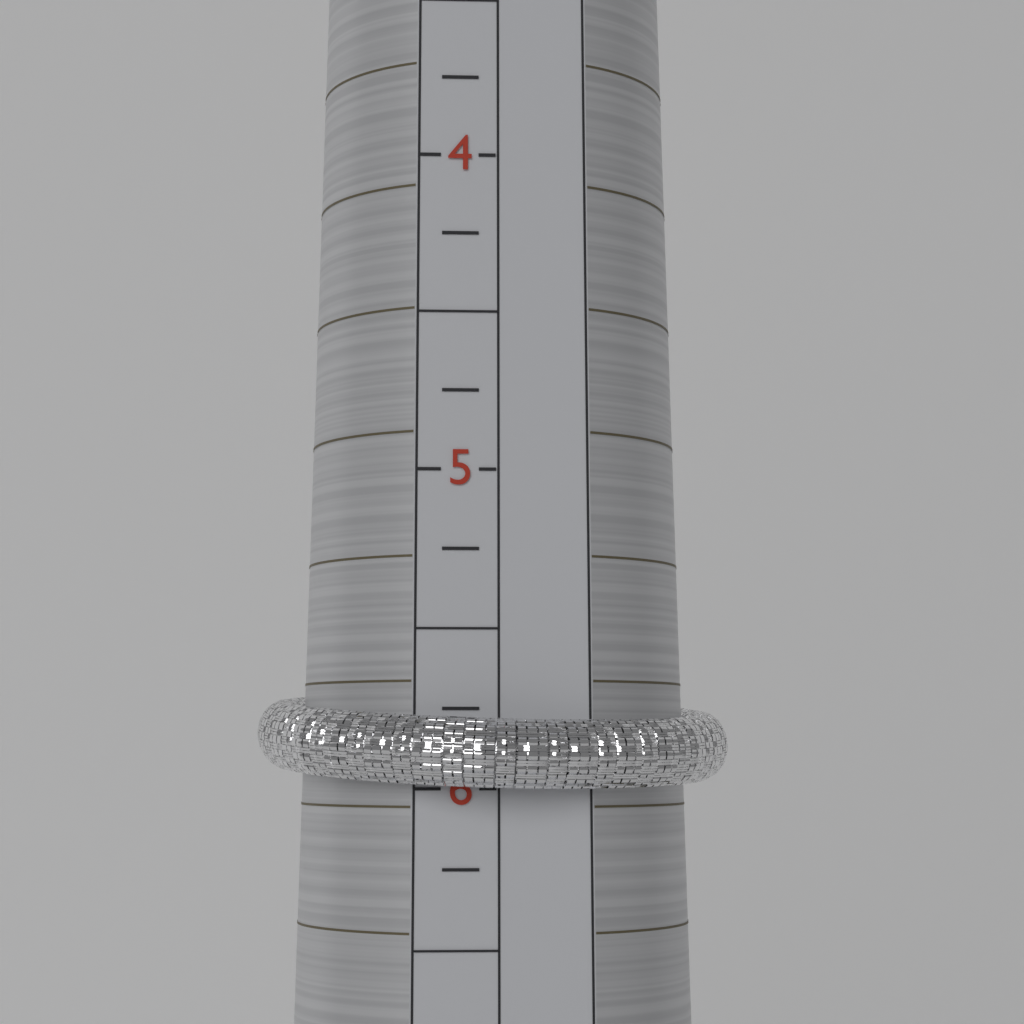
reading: 6.00 (no unit)
